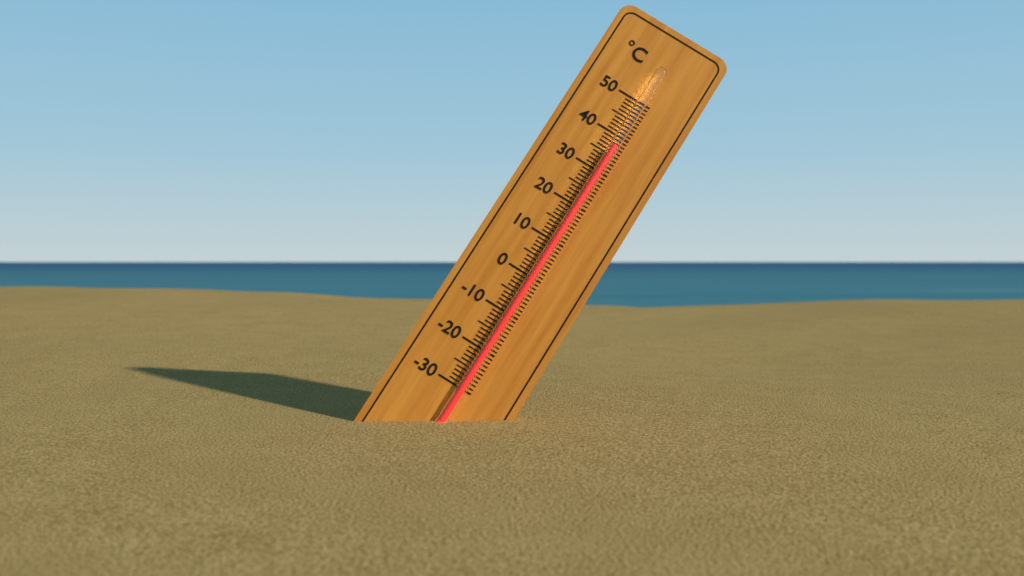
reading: 37 °C
